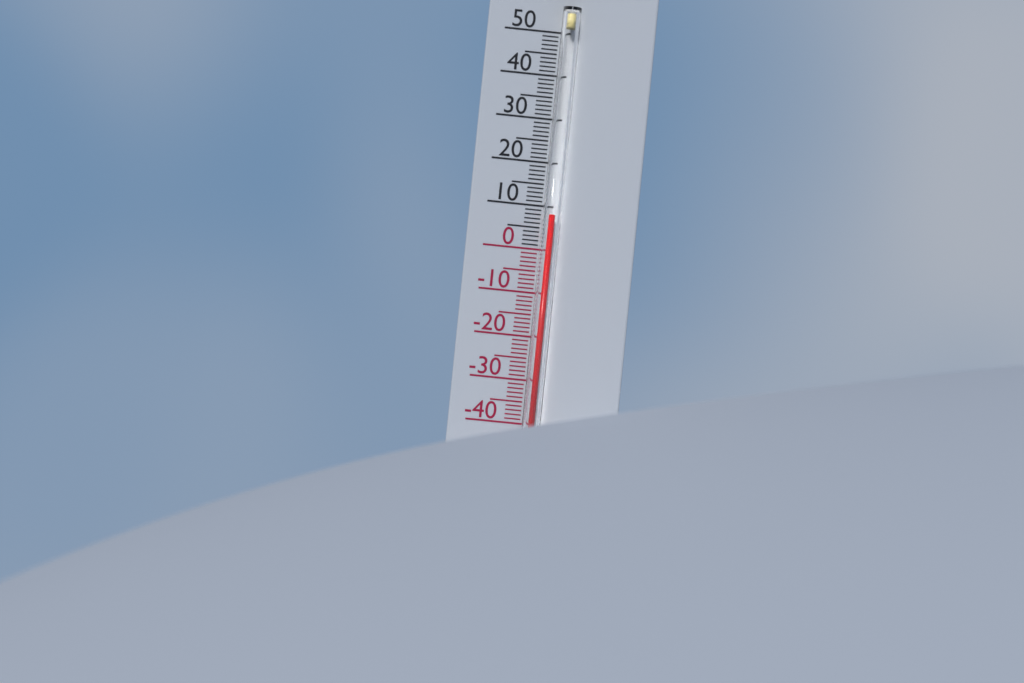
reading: 8 °C
